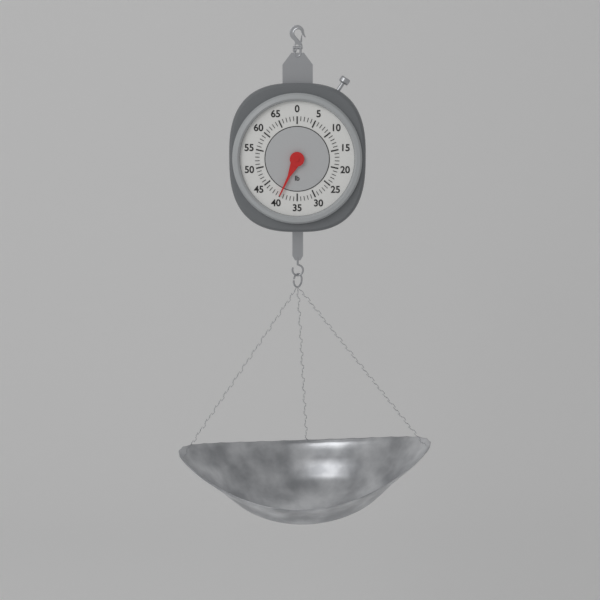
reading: 40 lb
